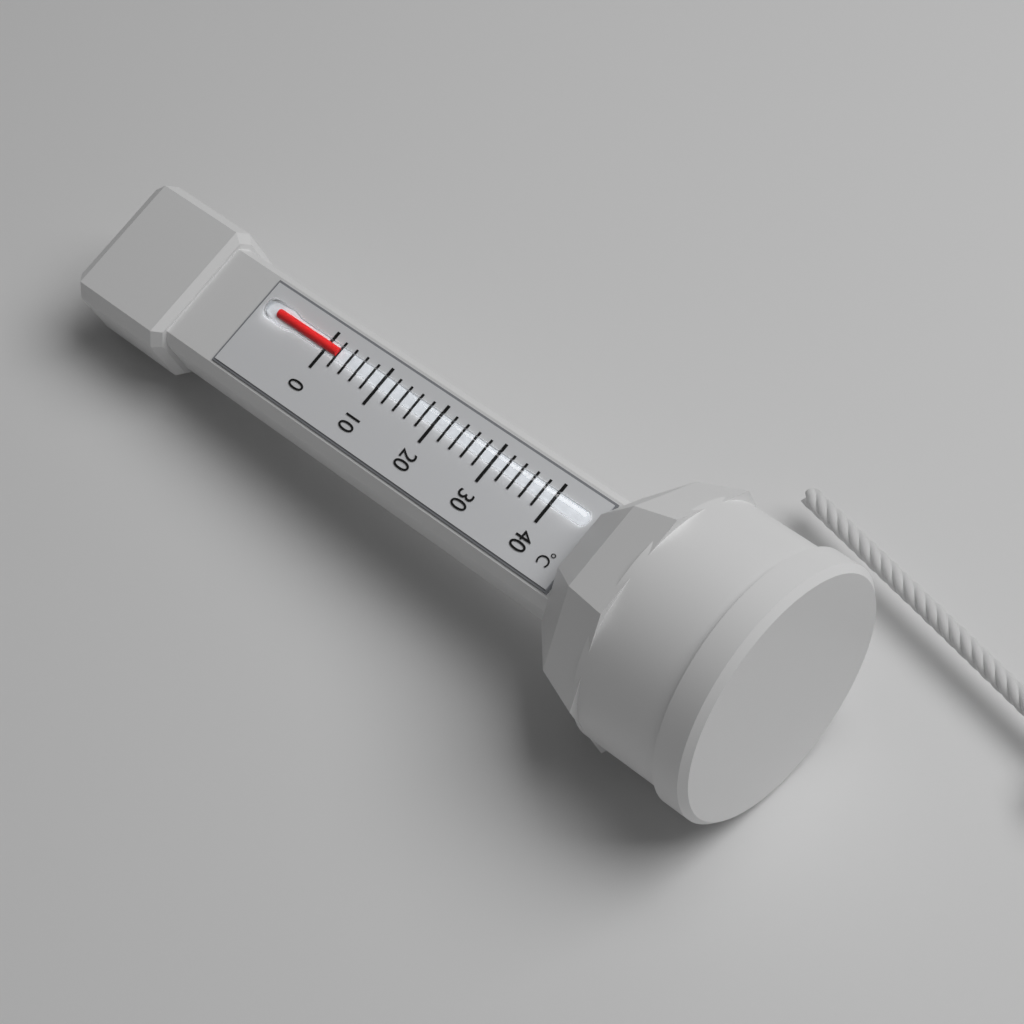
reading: 2 °C
